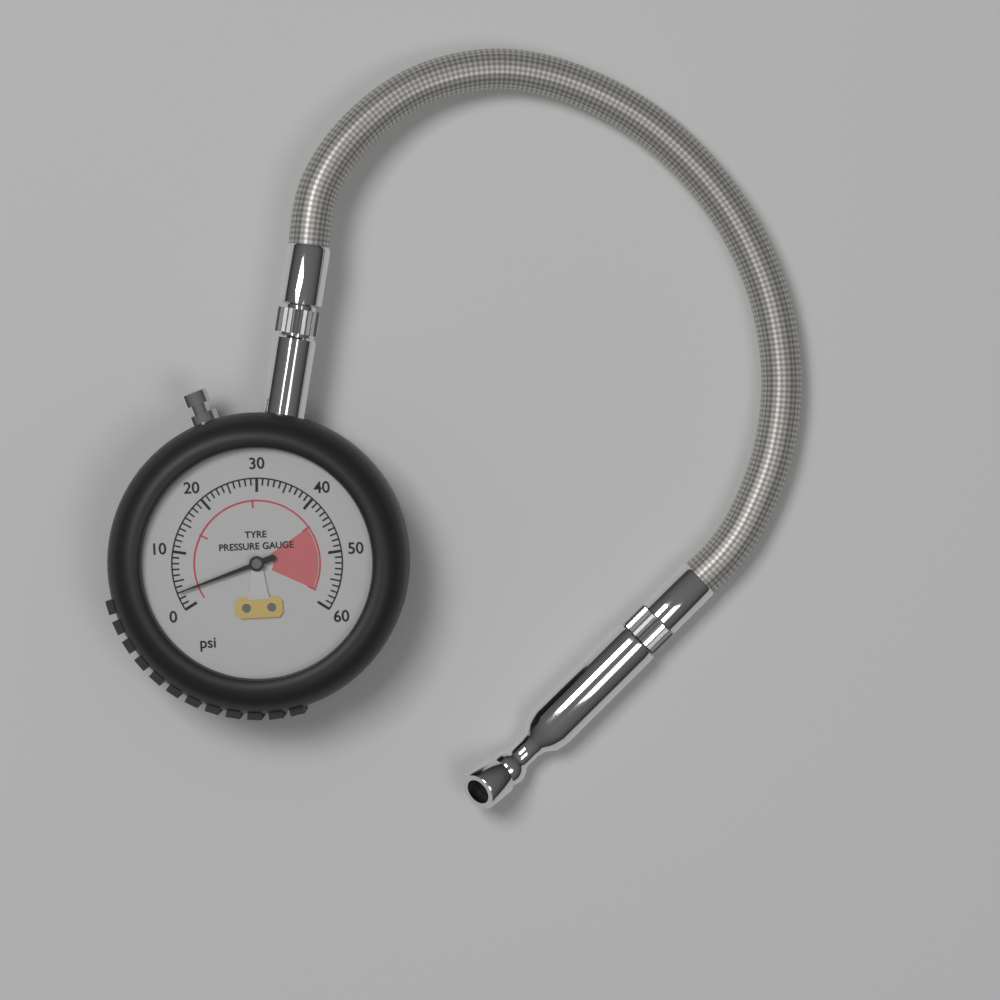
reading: 3 psi
